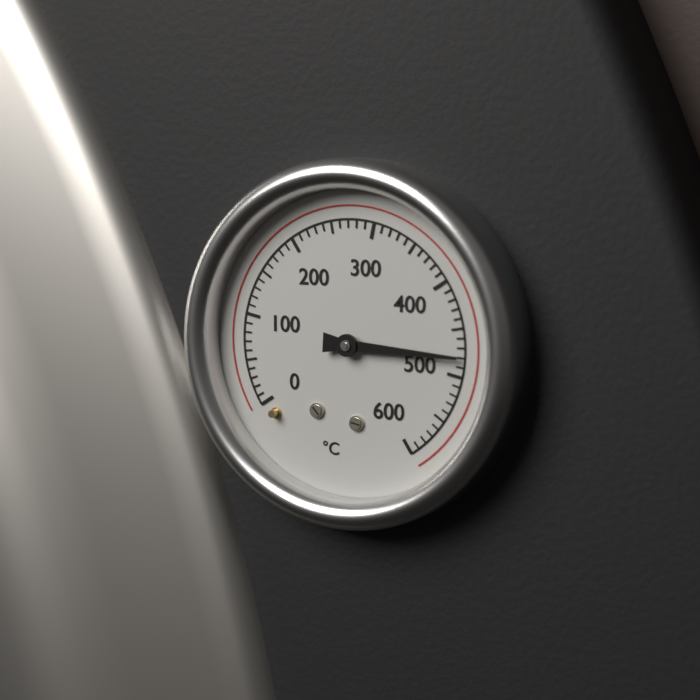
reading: 480 °C
